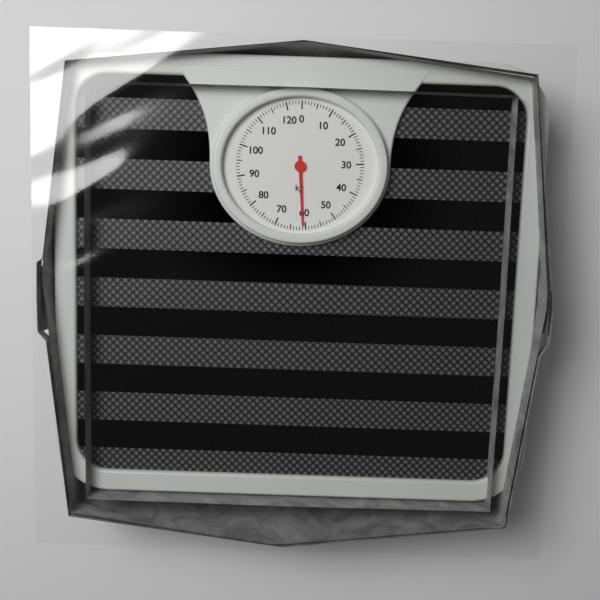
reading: 61 kg
